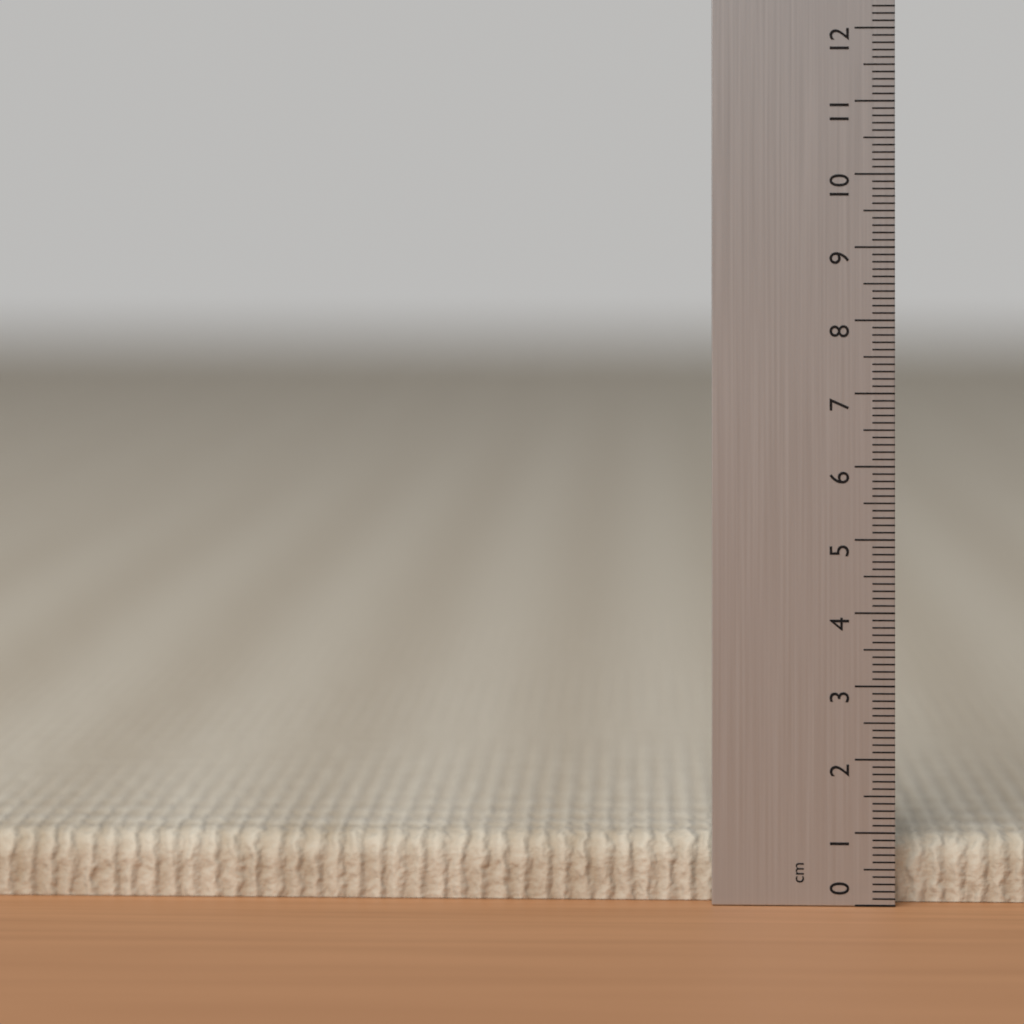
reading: 0.9 cm
